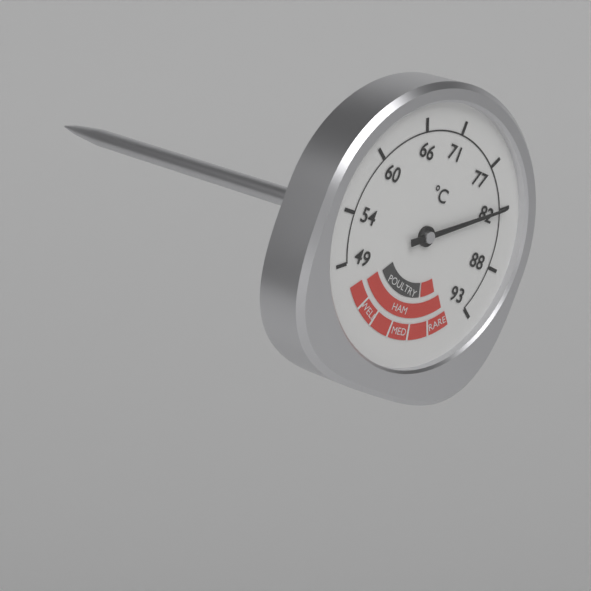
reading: 82.0 °C
